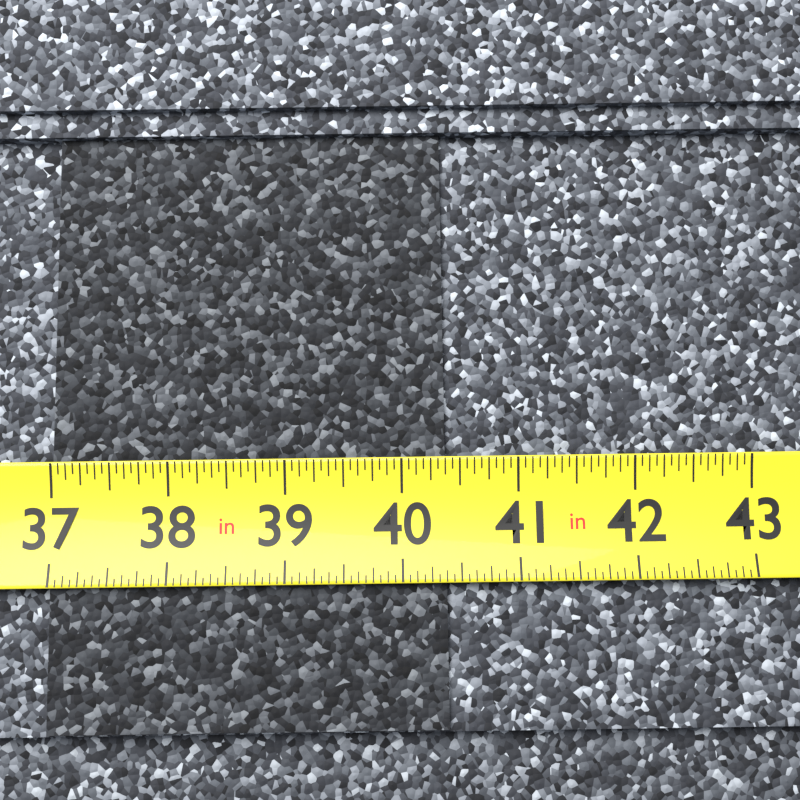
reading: 40.3750 in
